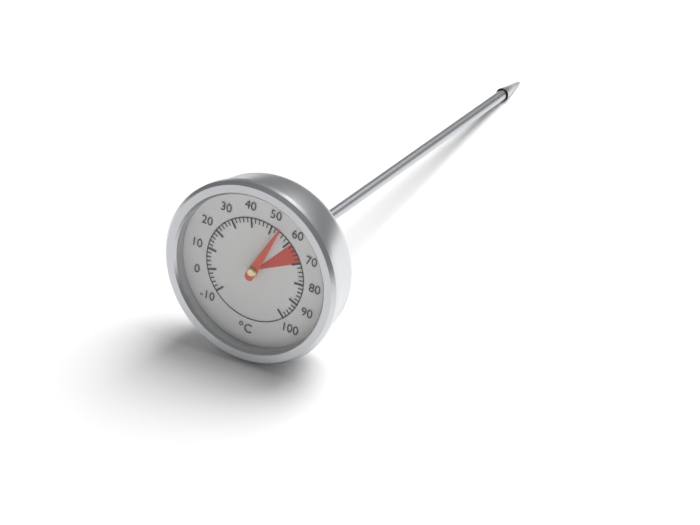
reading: 54 °C
